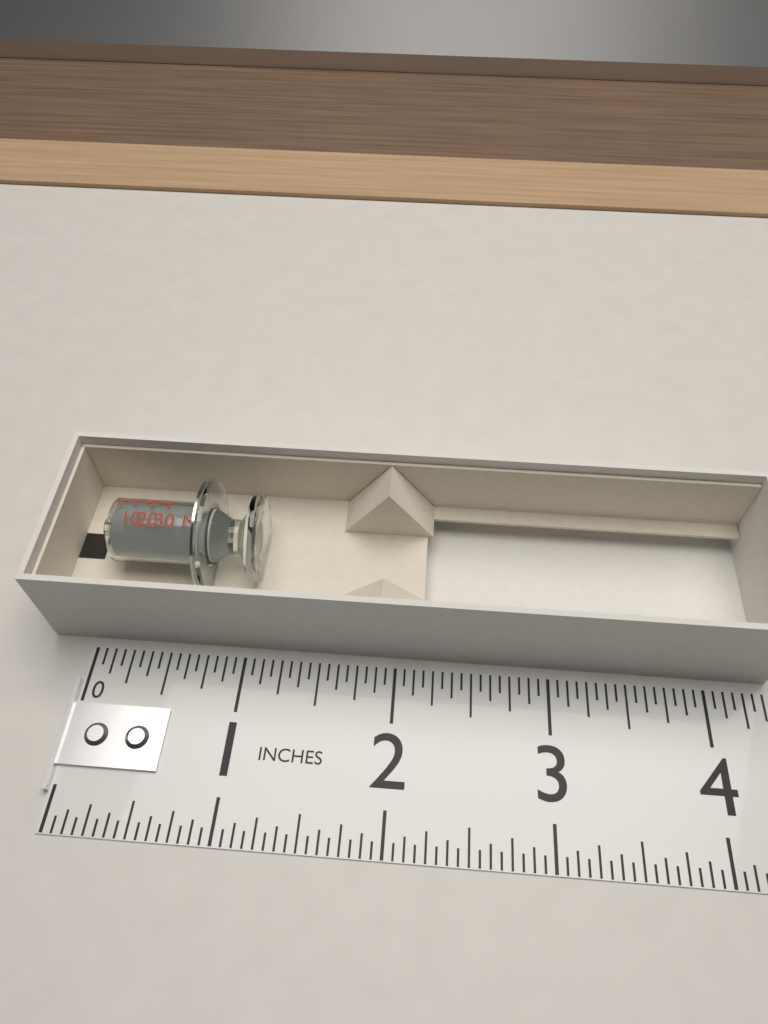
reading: 1.0625 in
